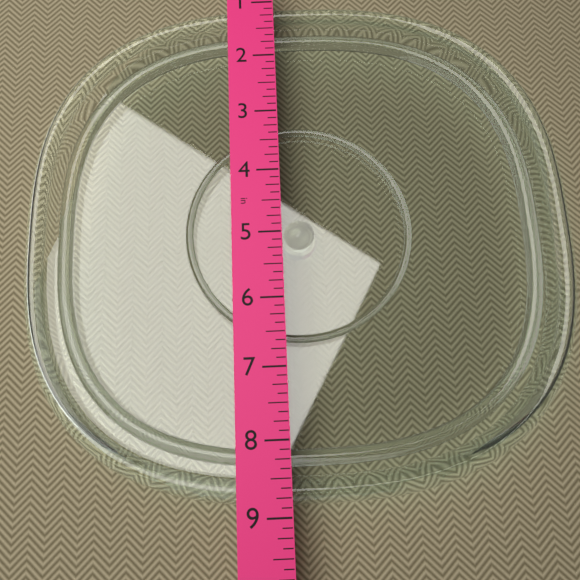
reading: 8.875 in
